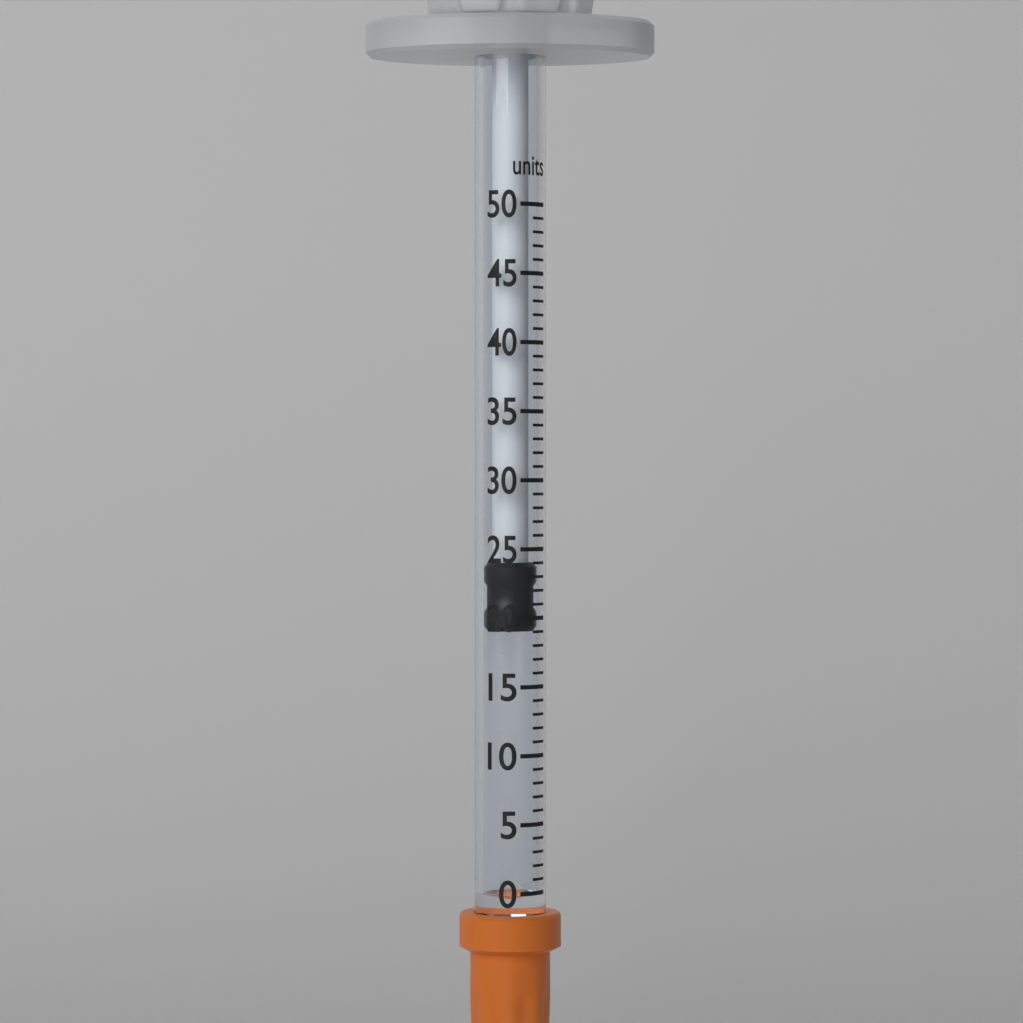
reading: 19 units
